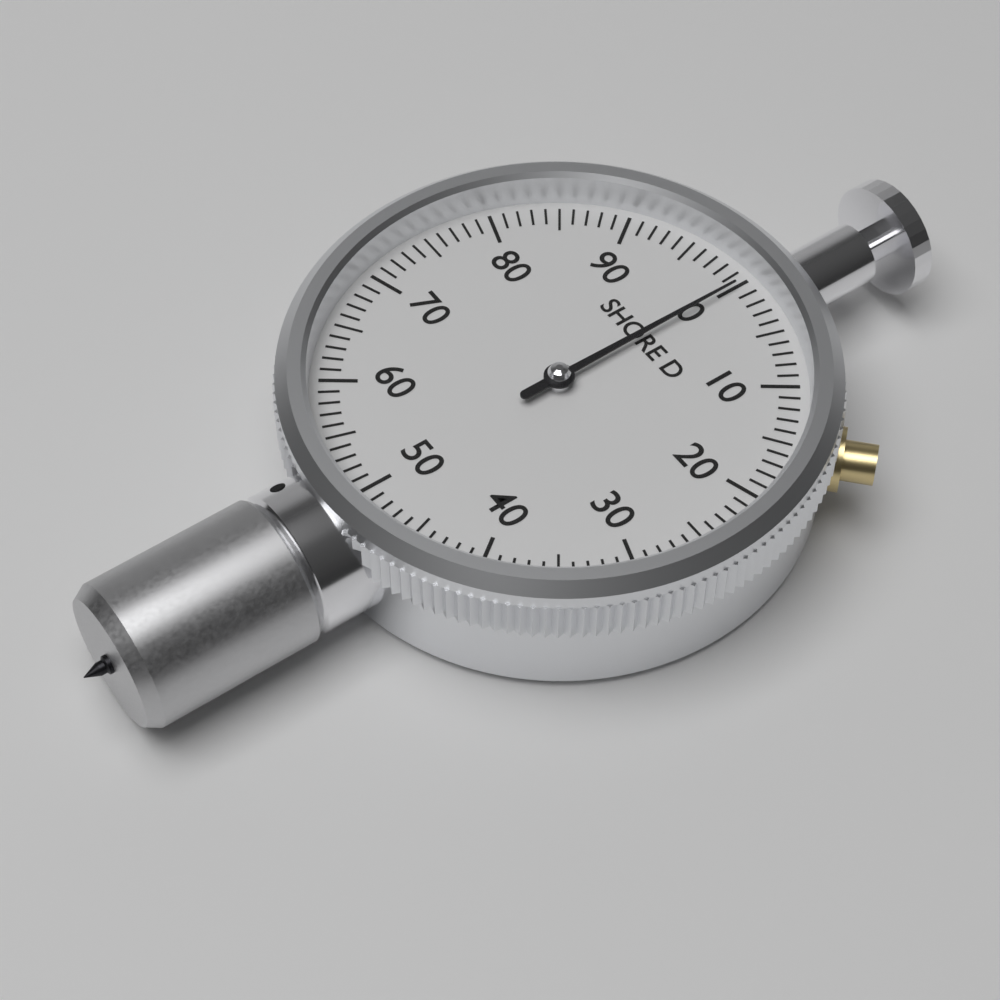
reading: 0 Shore D
